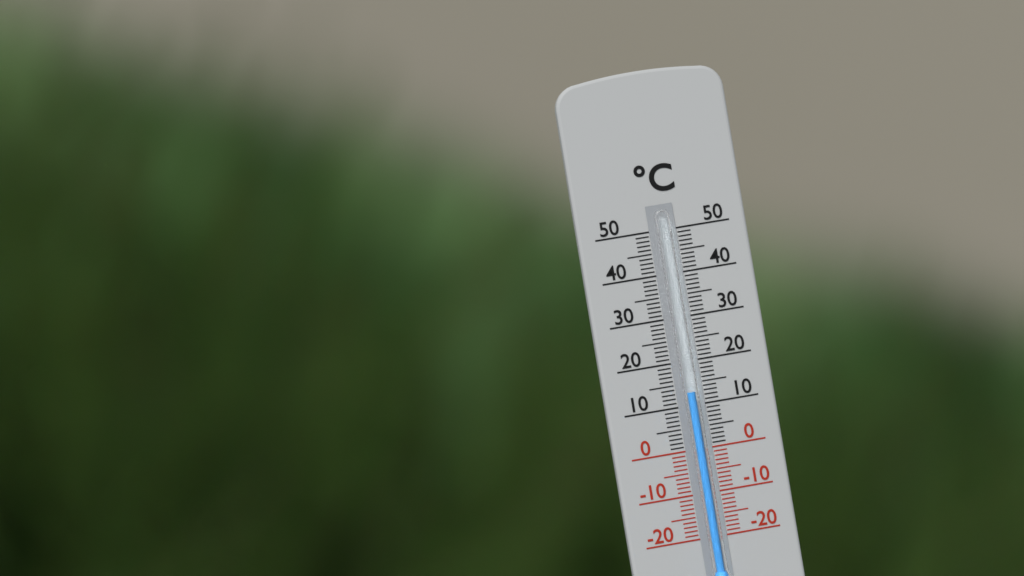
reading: 13 °C
